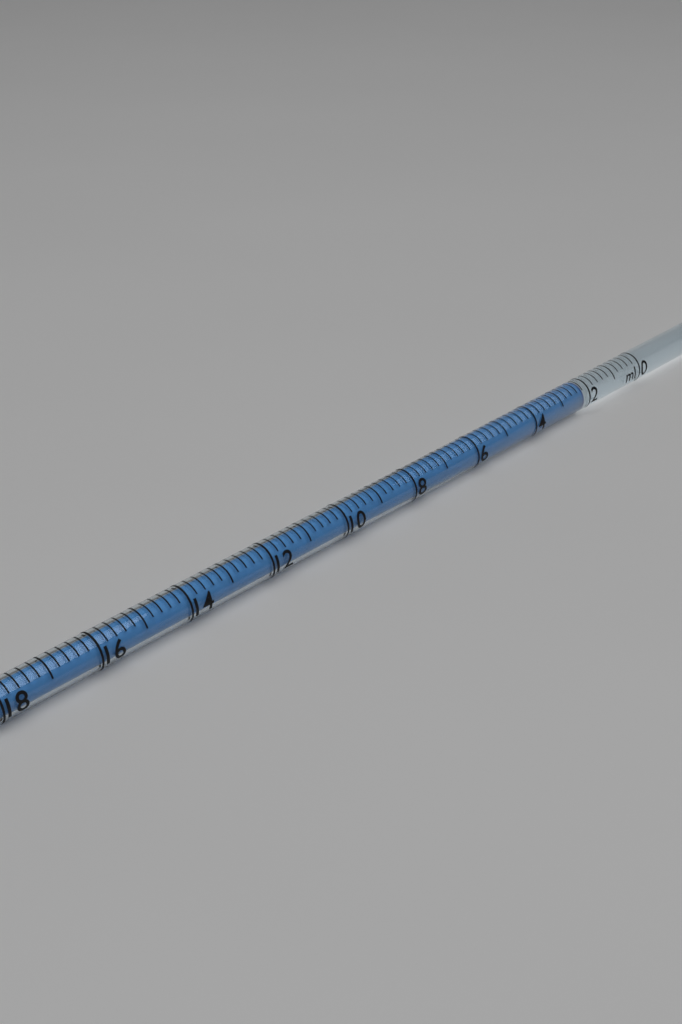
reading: 2.2 ml
